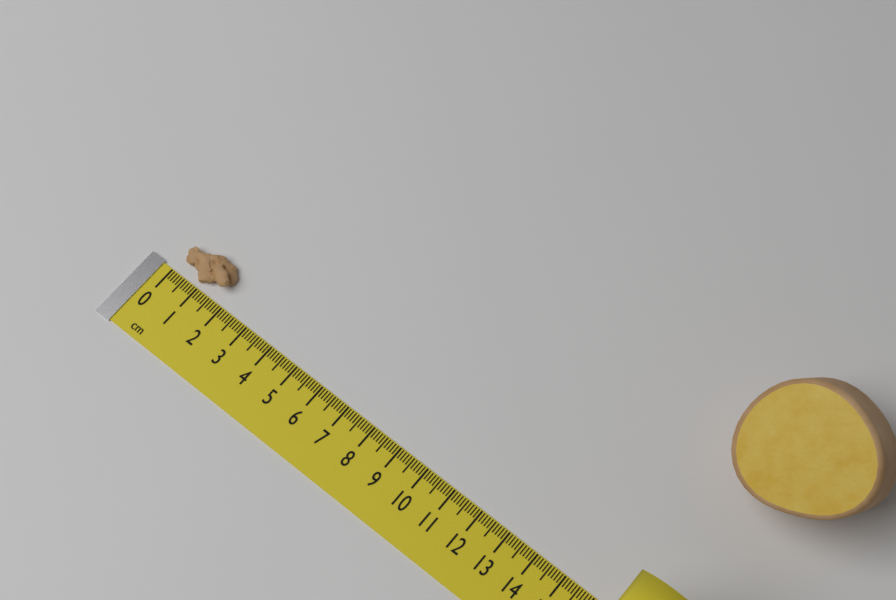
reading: 1.8 cm
